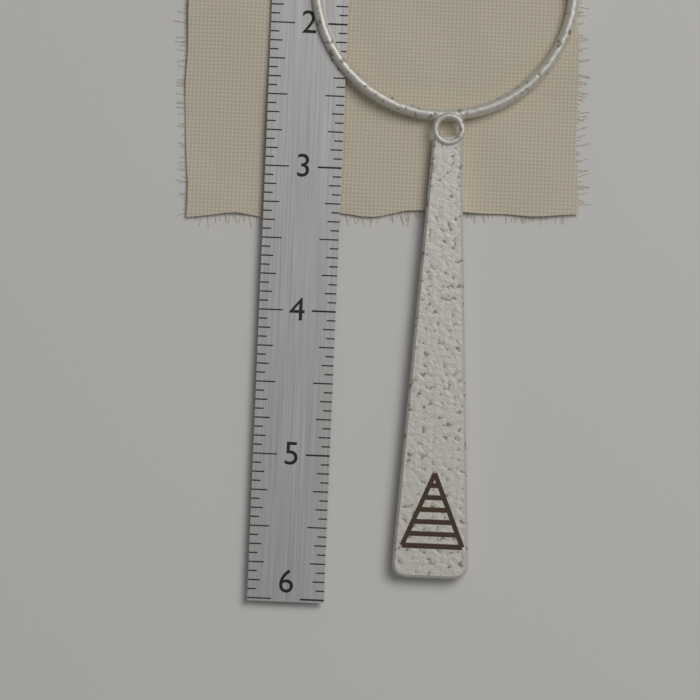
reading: 5.8125 in
